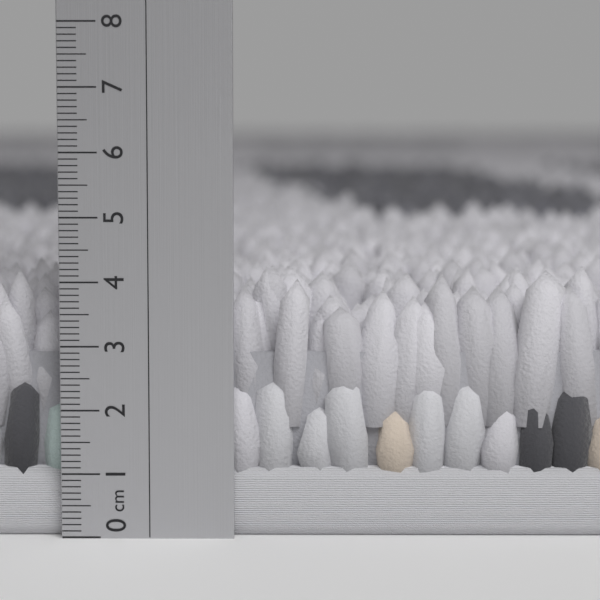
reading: 4.2 cm
